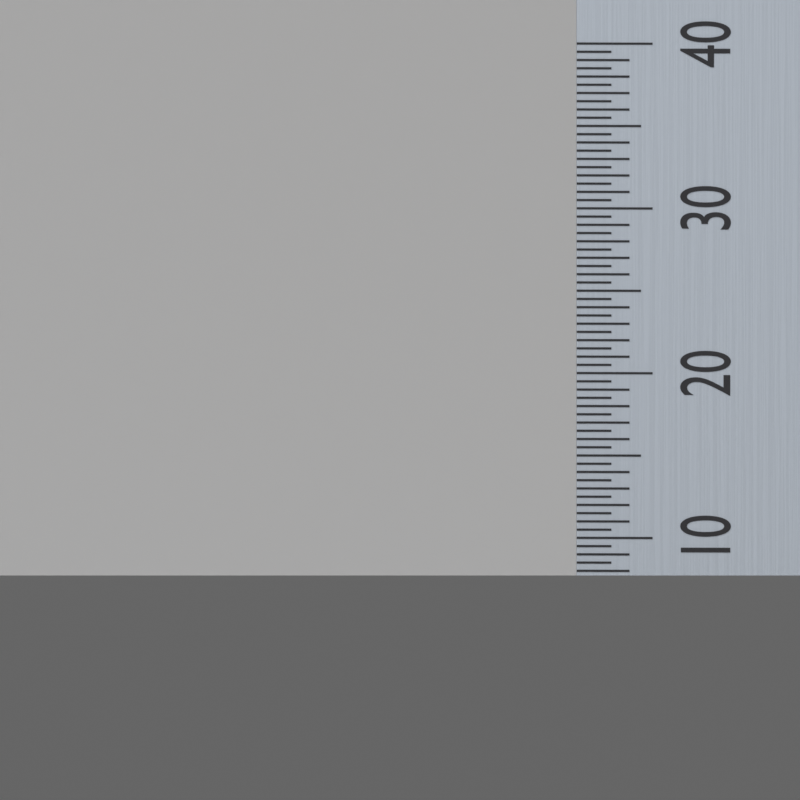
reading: 7.0 (no unit)
